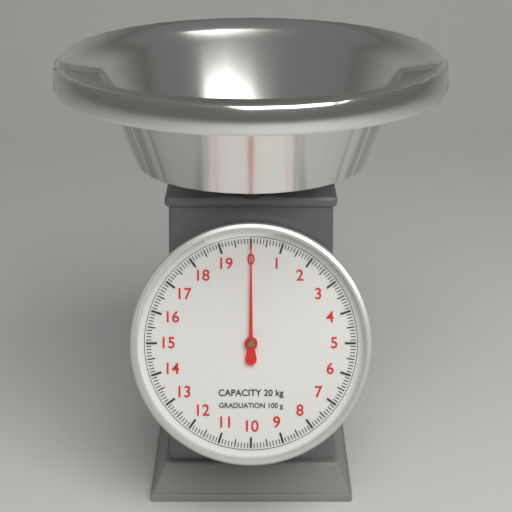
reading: 0.0 kg
